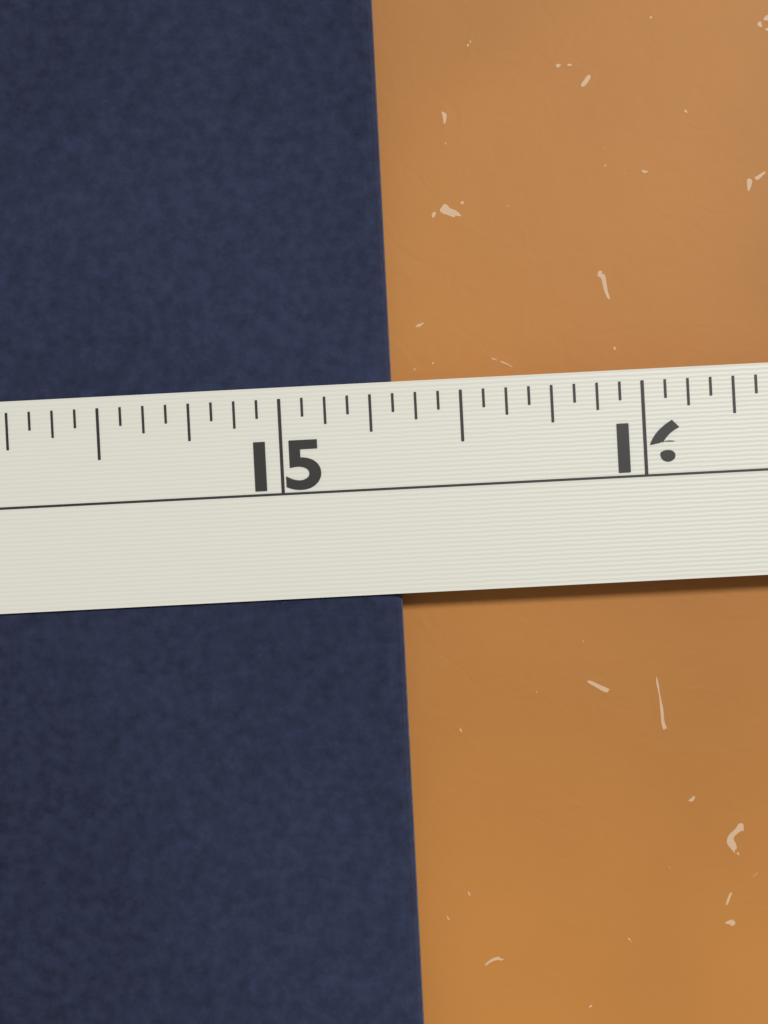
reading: 15.3125 in
